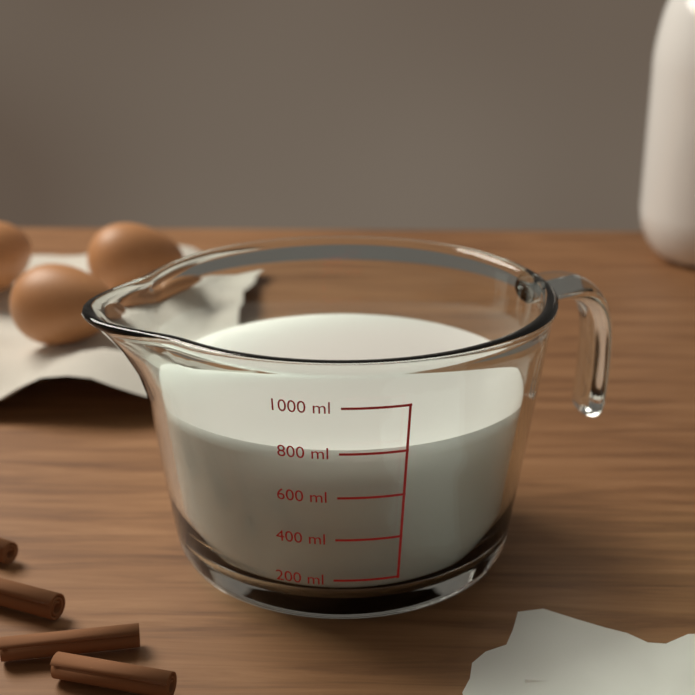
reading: 800 ml
